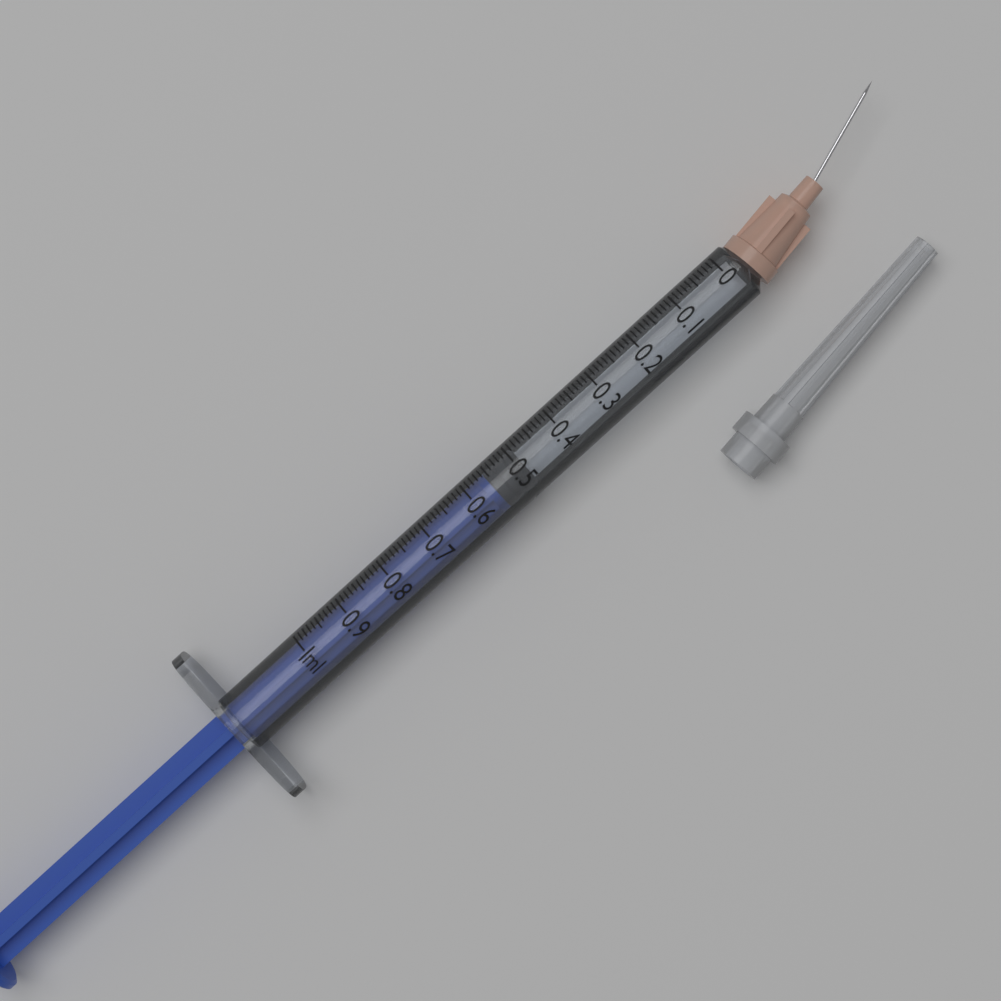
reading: 0.49 ml
